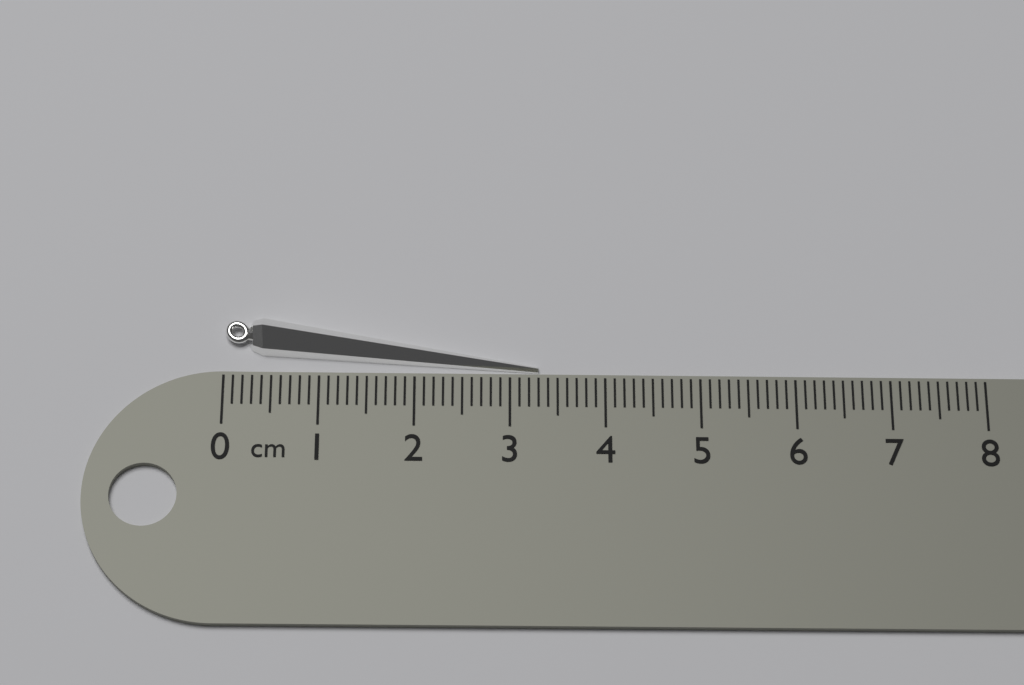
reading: 3.3 cm
